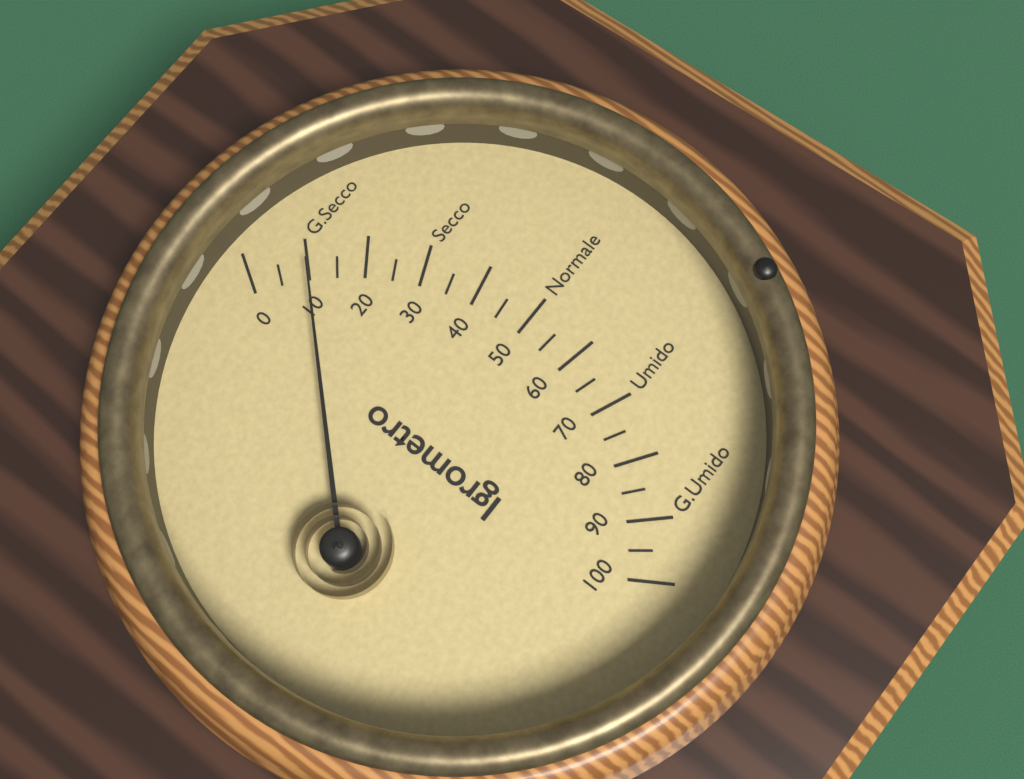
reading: 10 (no unit)
